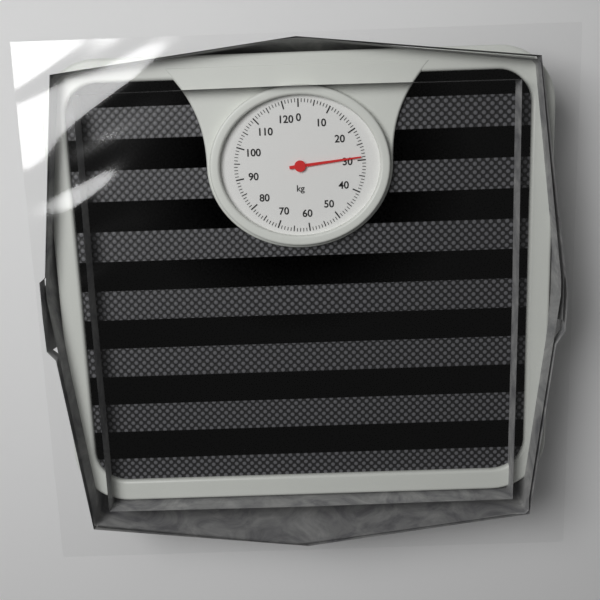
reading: 29 kg
